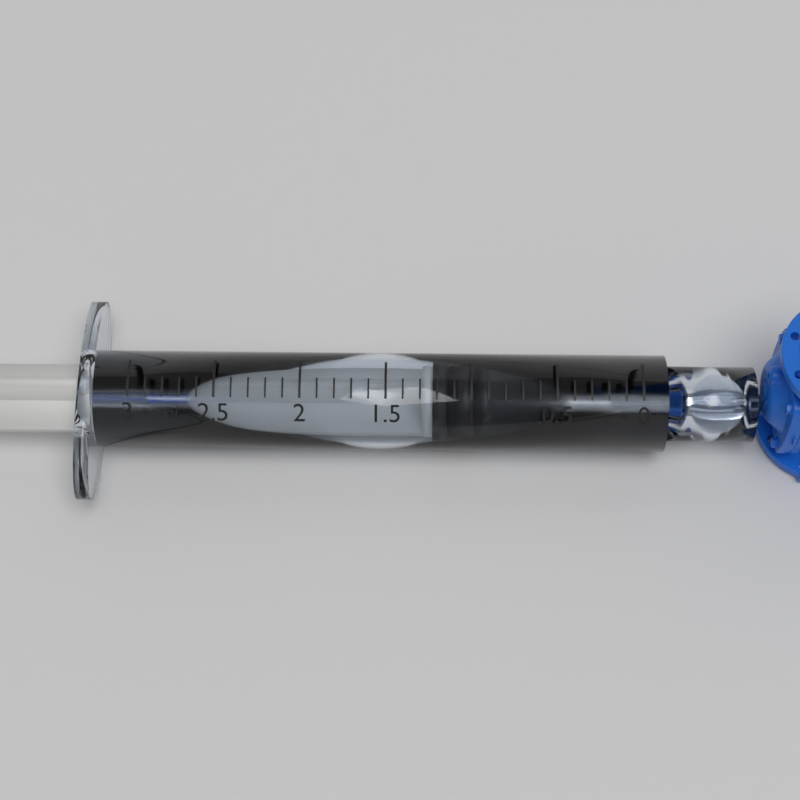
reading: 0.9 ml
